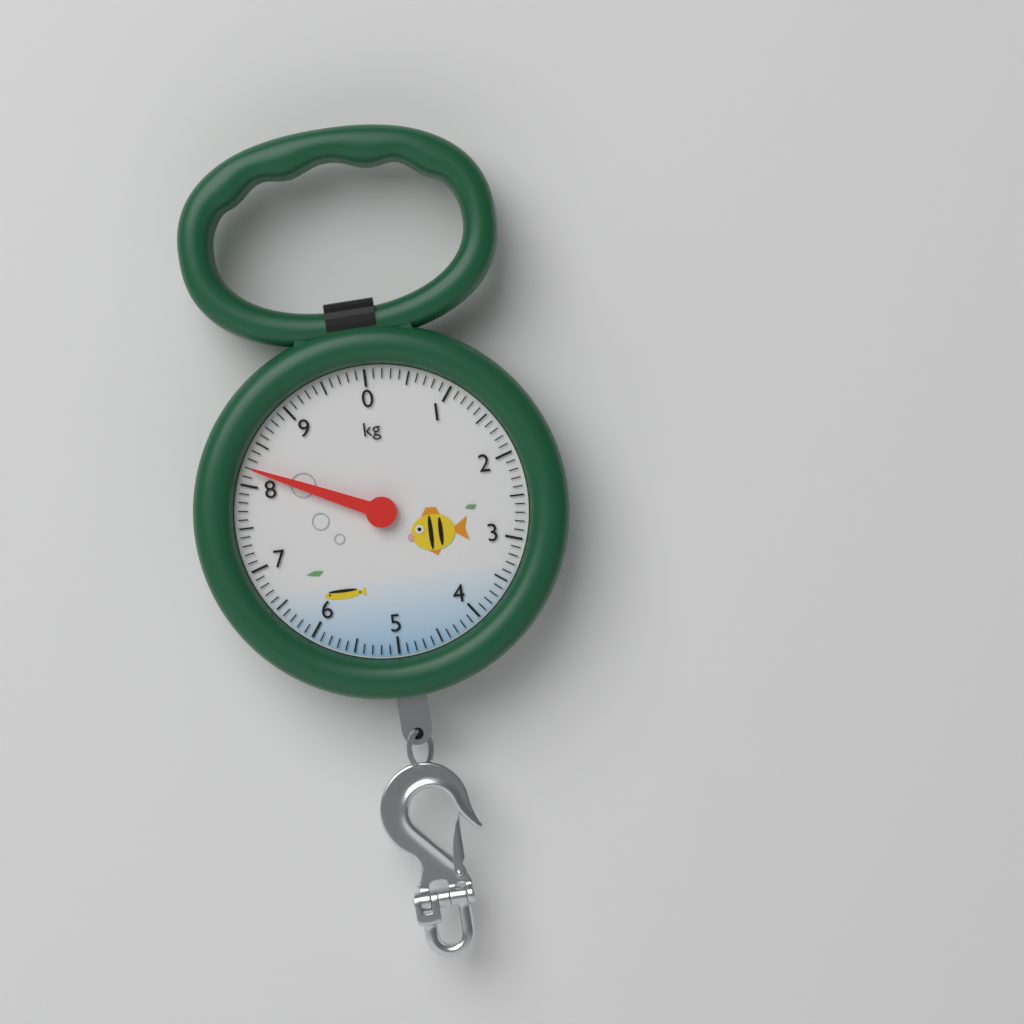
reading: 8.2 kg
